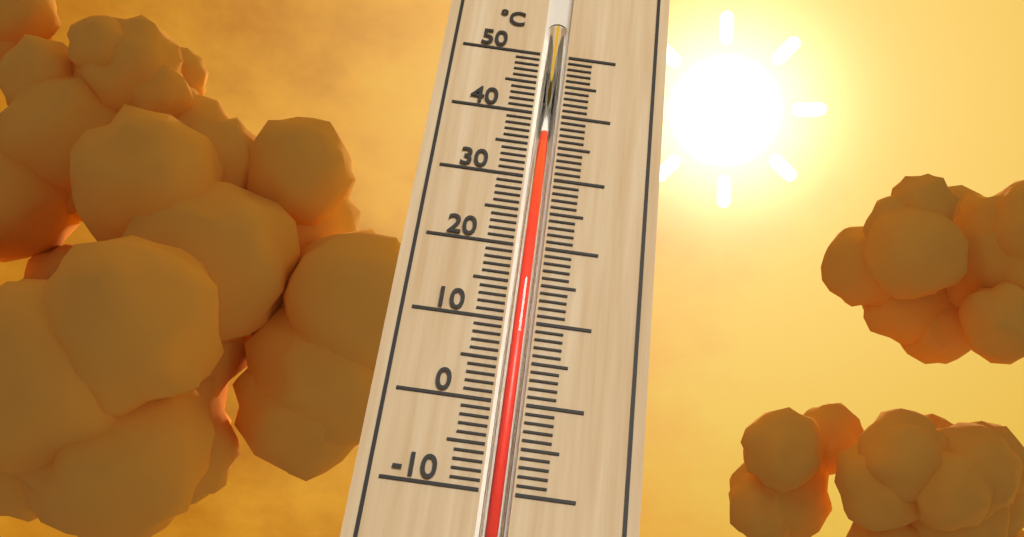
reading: 37 °C
